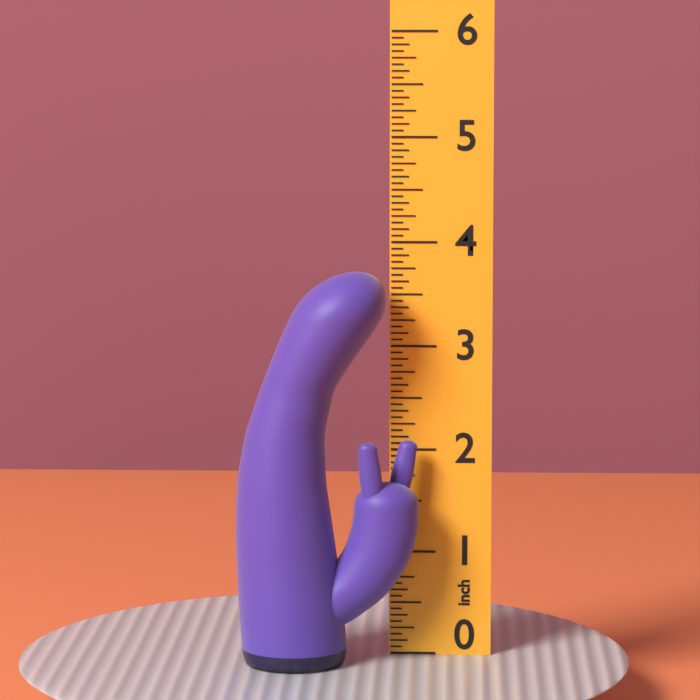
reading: 3.7500 inch
